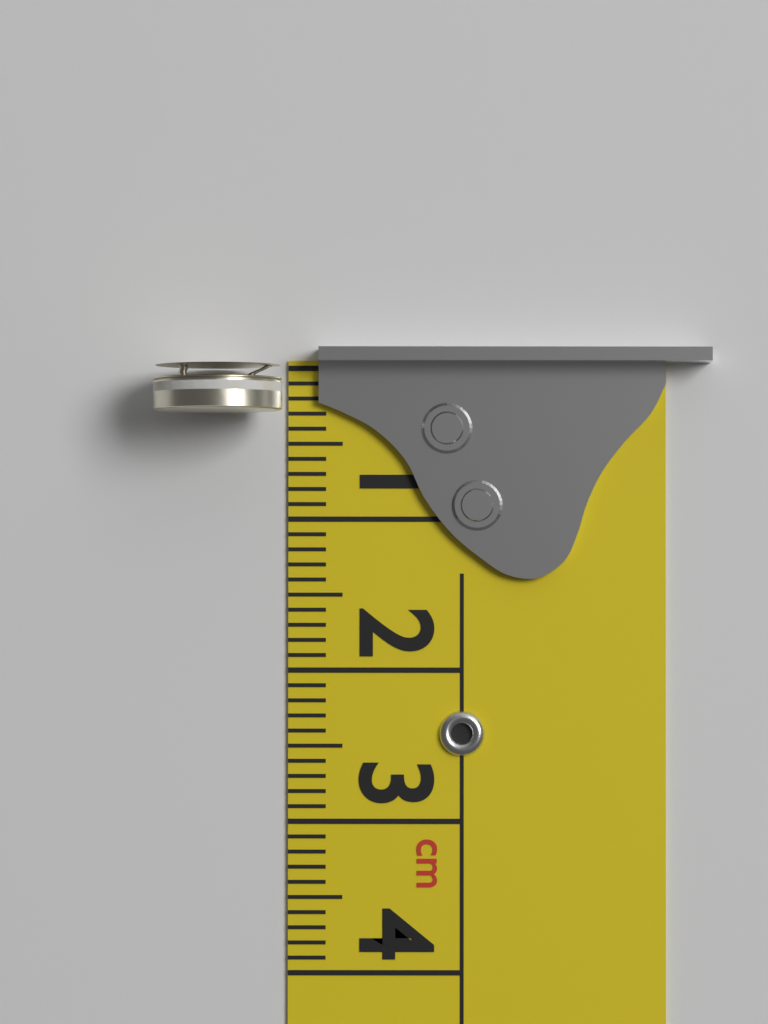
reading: 0.3 cm
